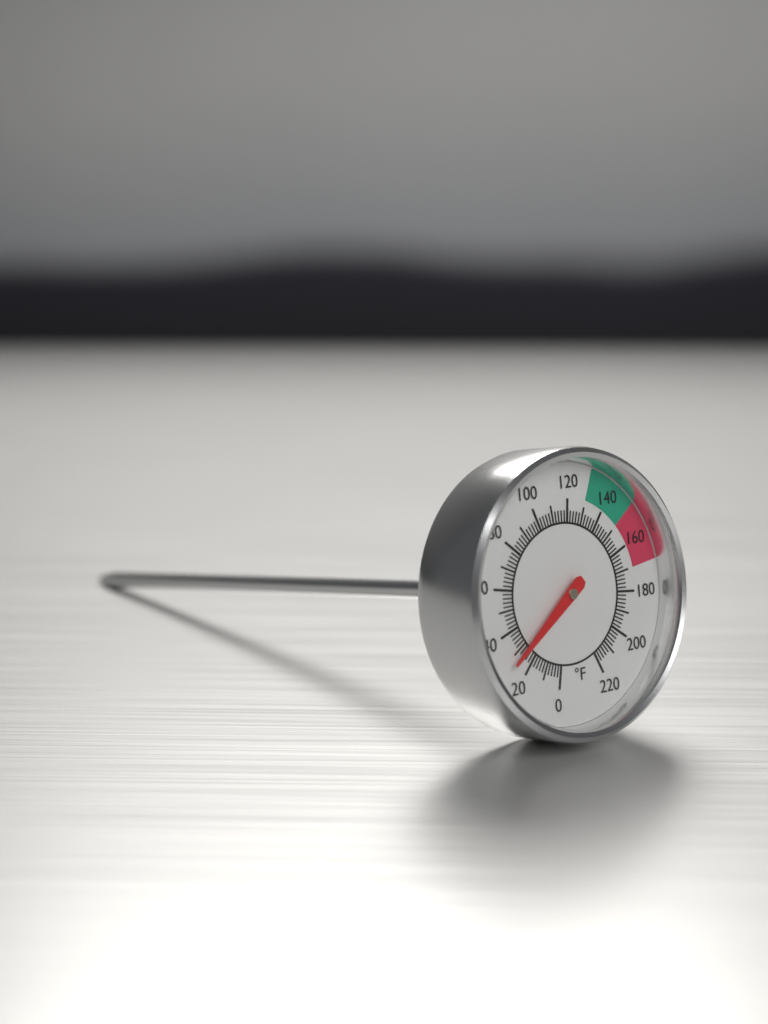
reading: 28 °F
